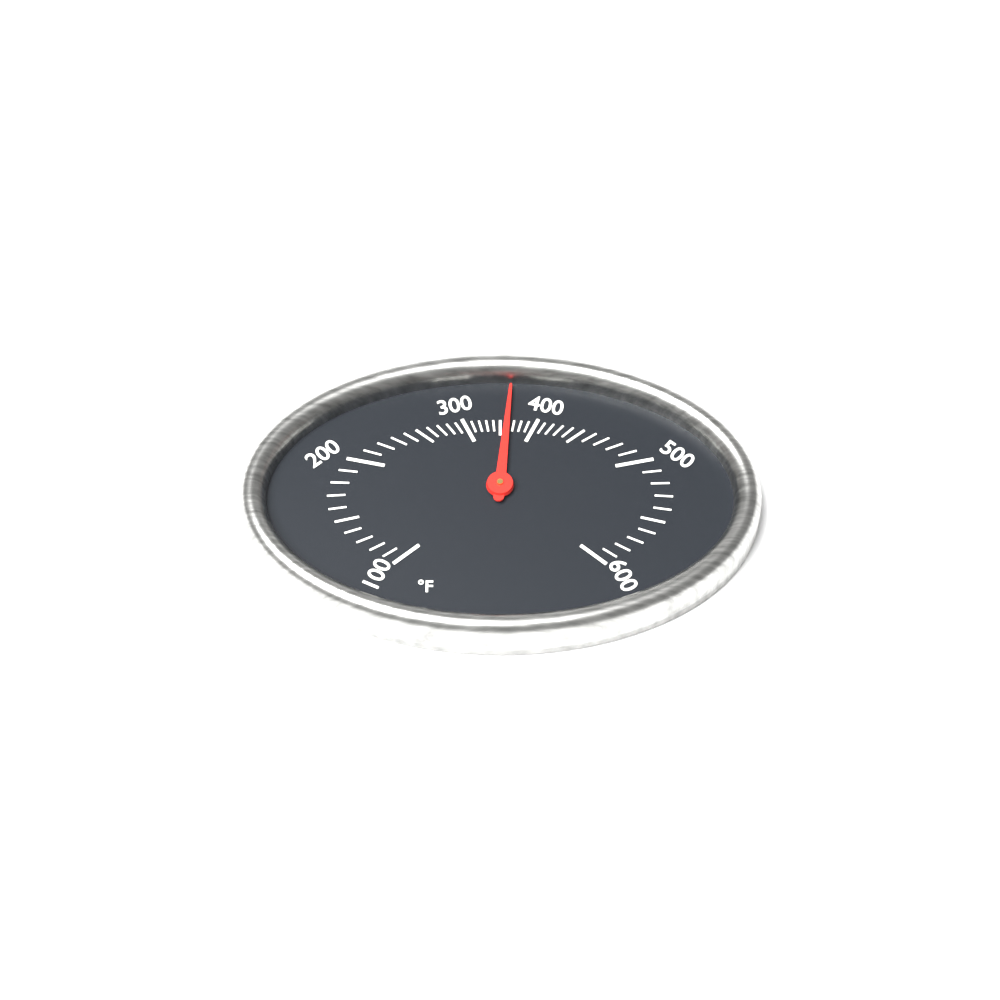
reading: 360 °F
